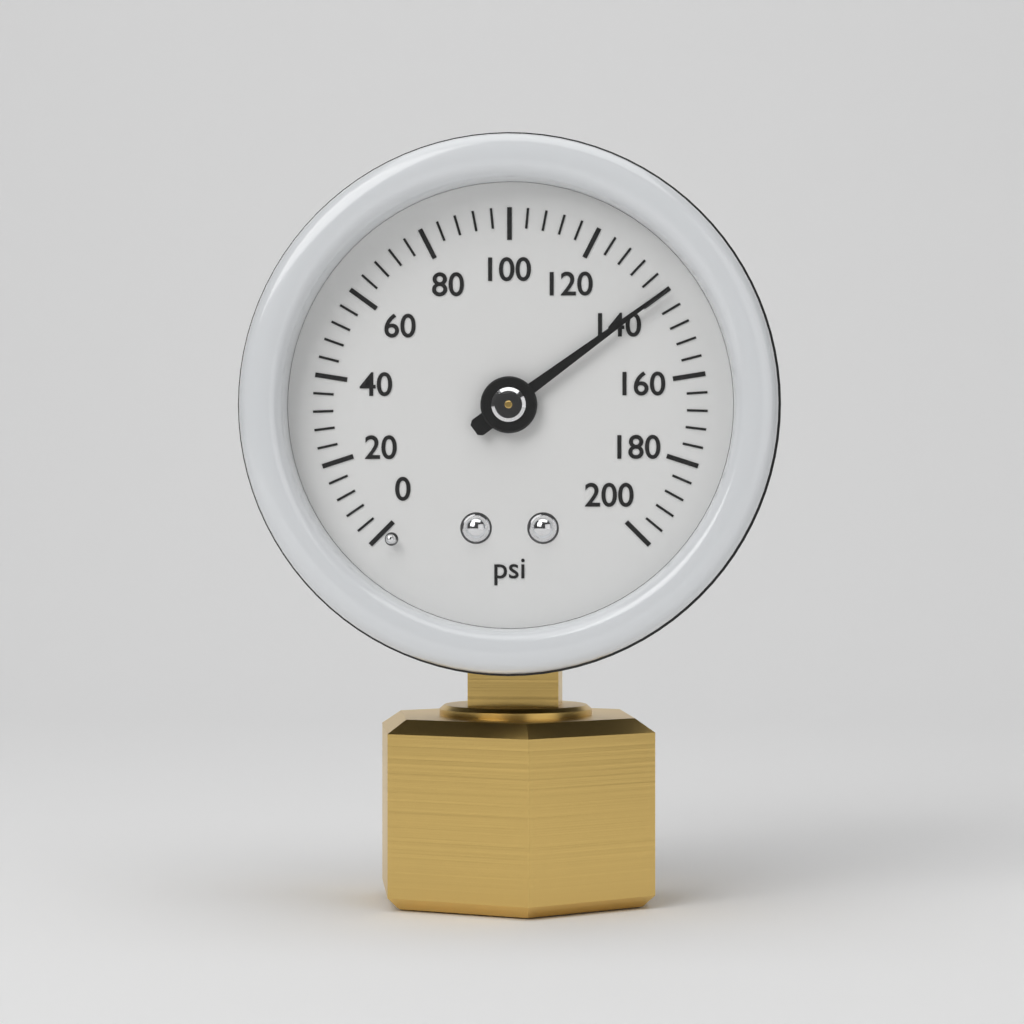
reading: 140 psi
